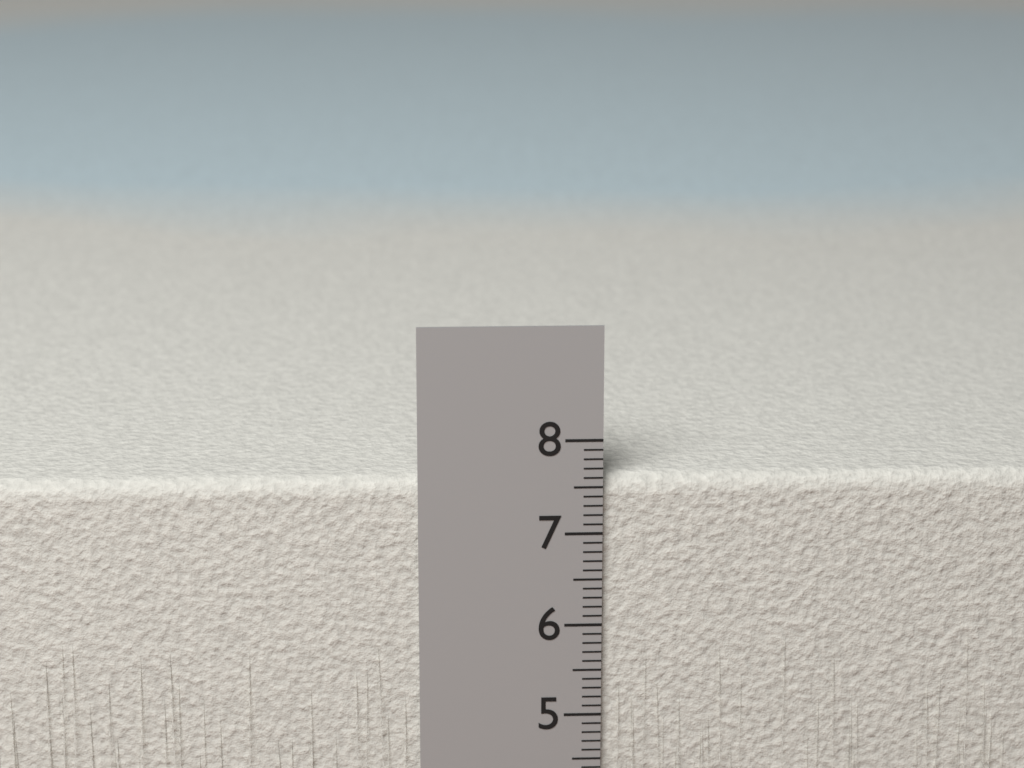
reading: 7.6 cm
